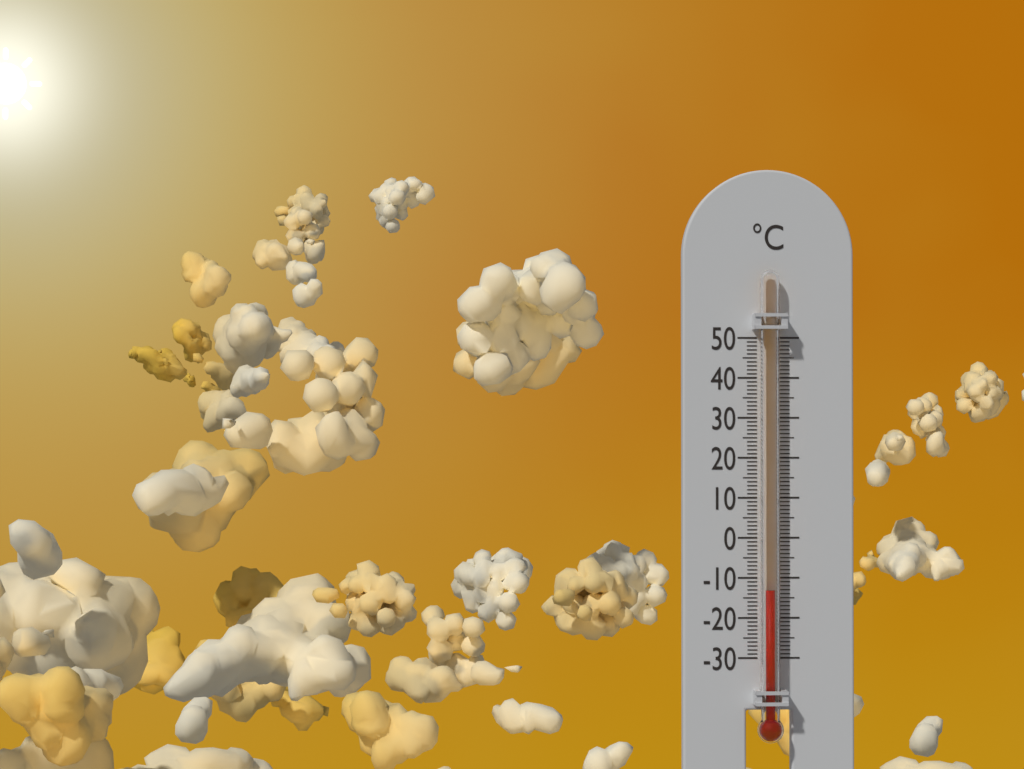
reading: -13 °C
